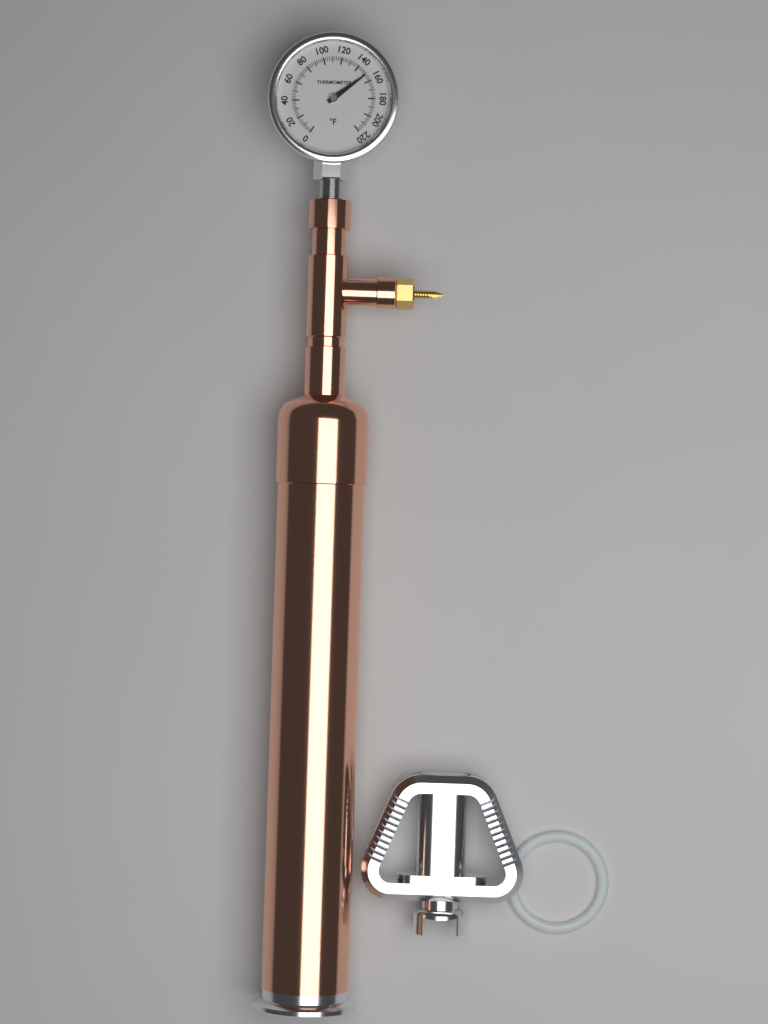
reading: 152 °F
